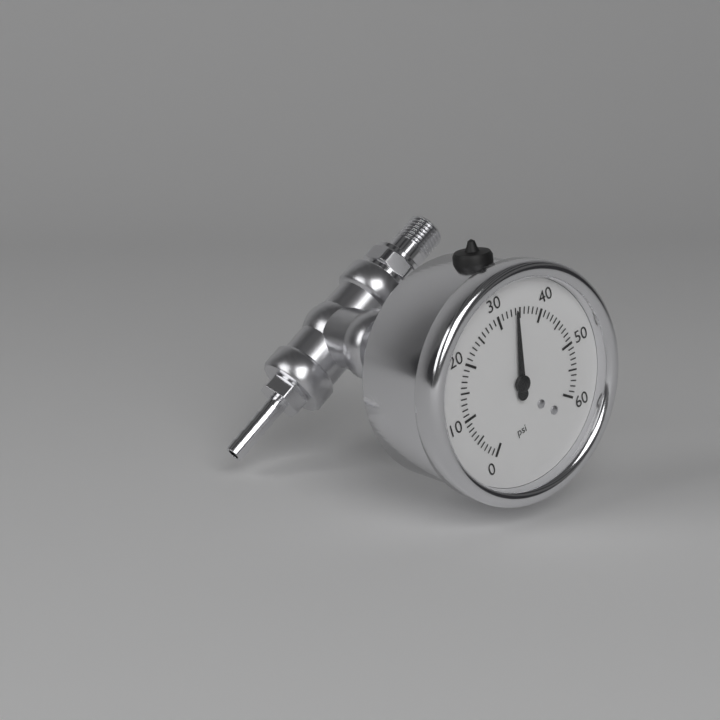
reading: 34 psi
